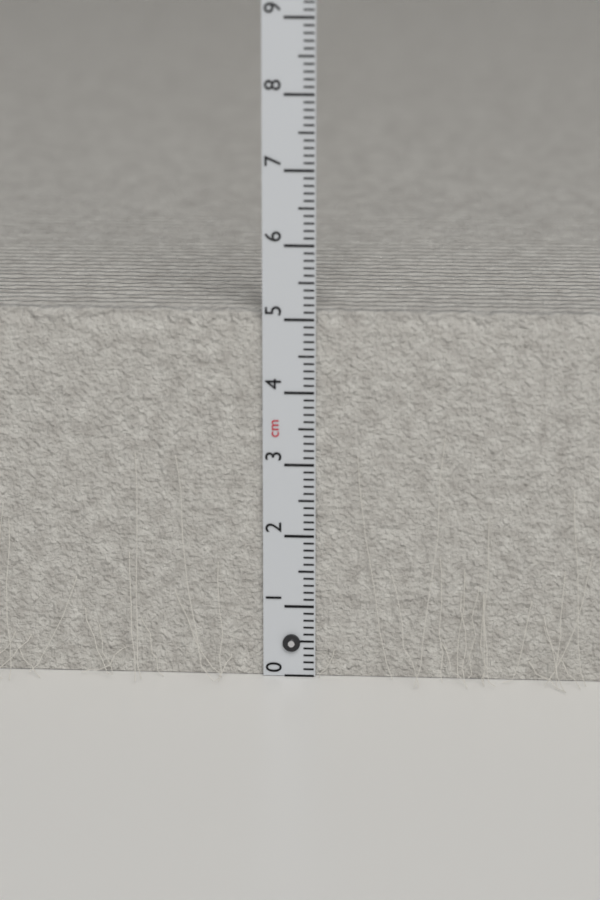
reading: 5.1 cm
